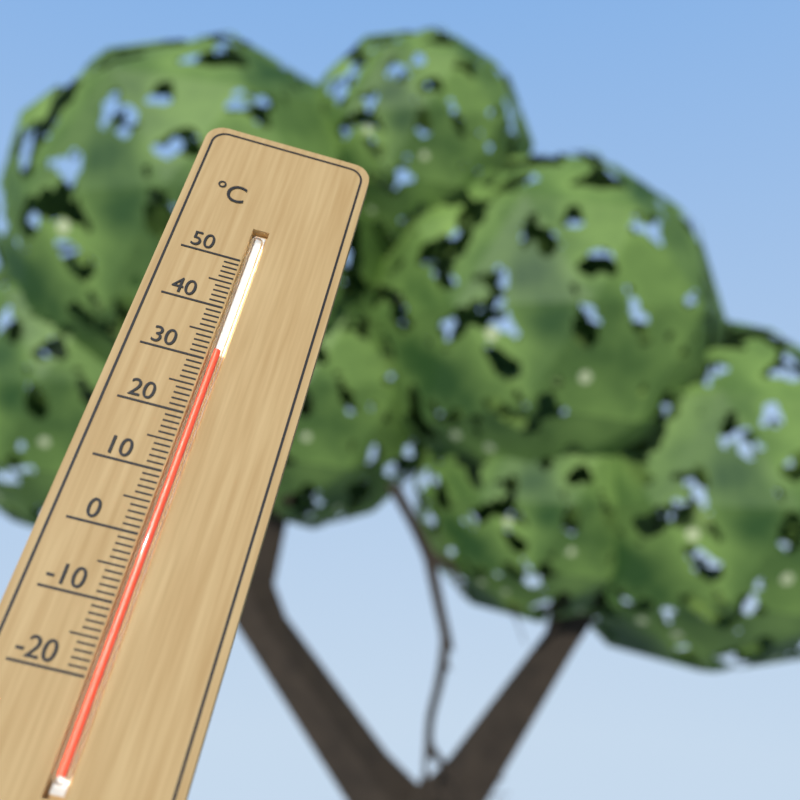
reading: 32 °C
